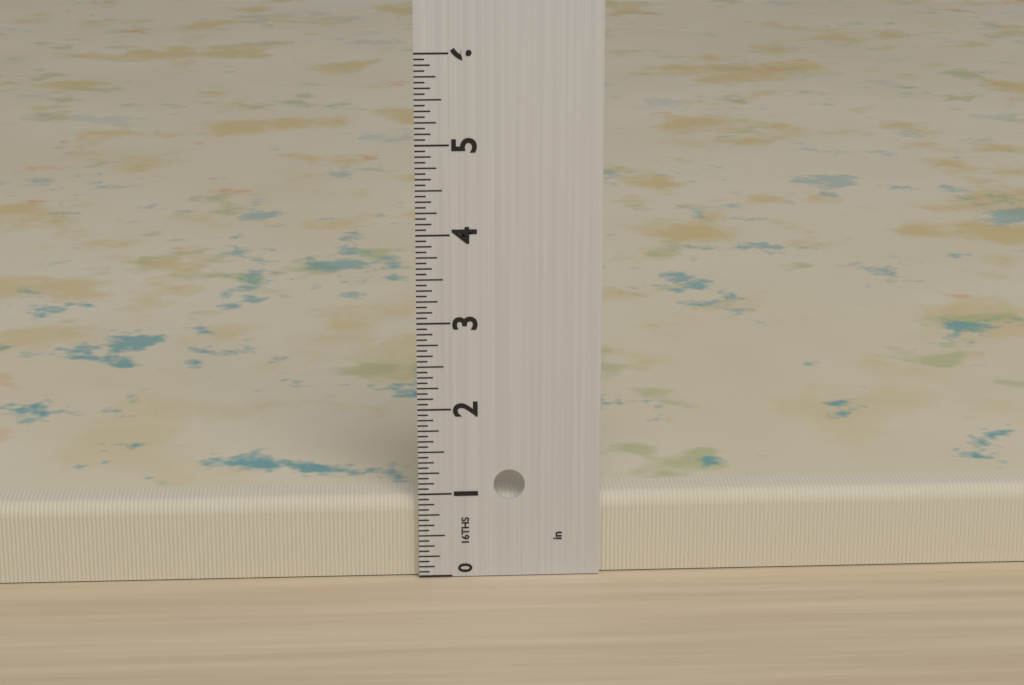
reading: 0.9375 in
